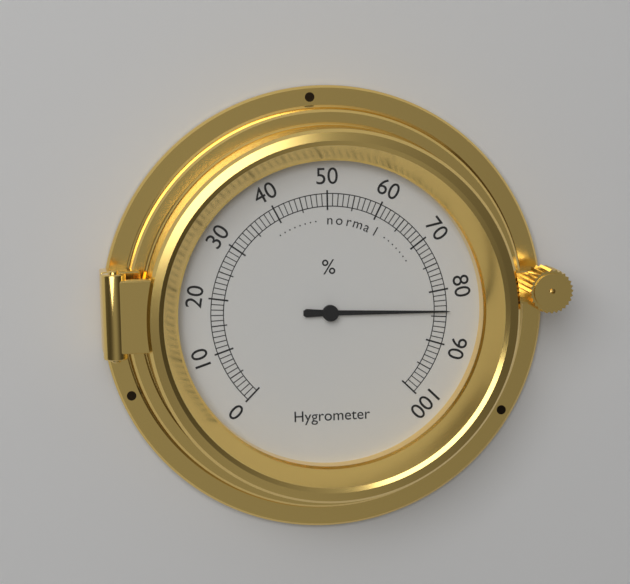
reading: 84 %
